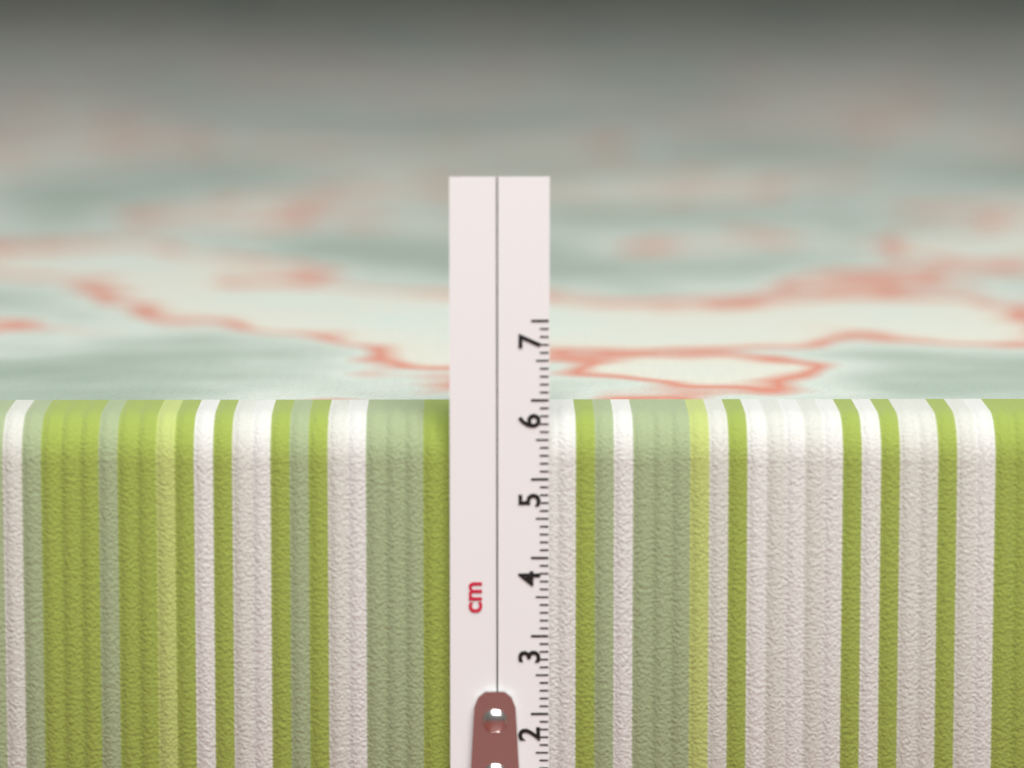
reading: 5.8 cm
